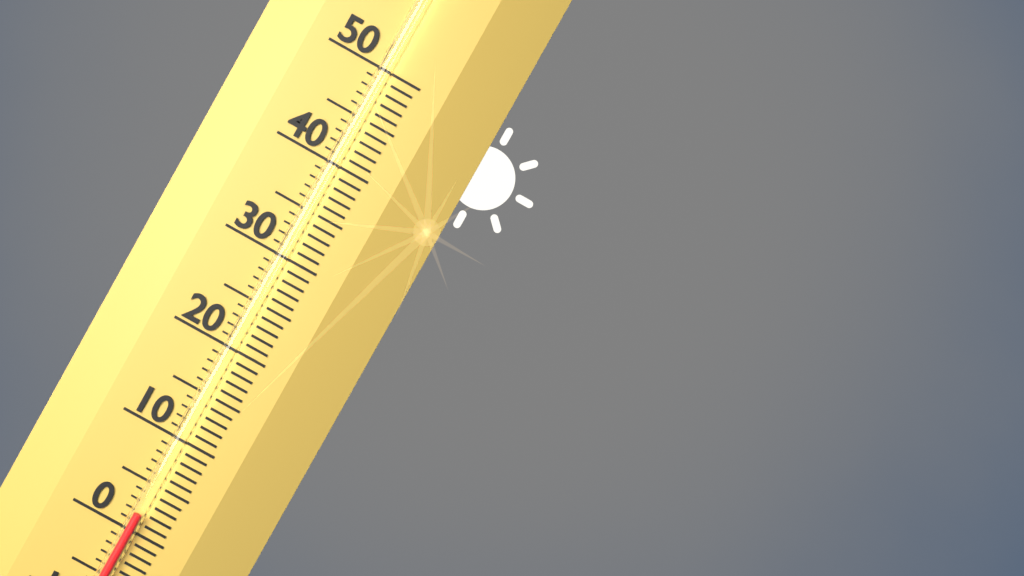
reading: 2 (no unit)
